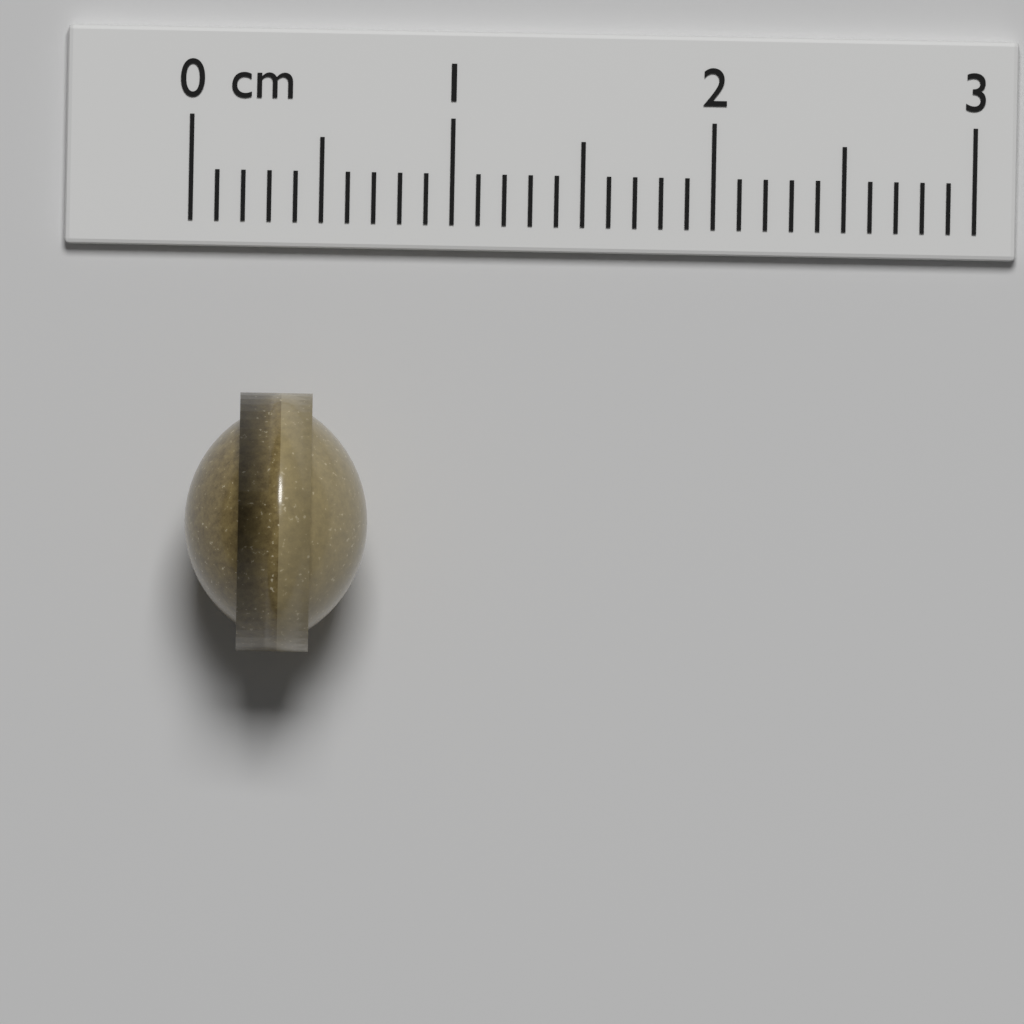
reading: 0.7 cm
